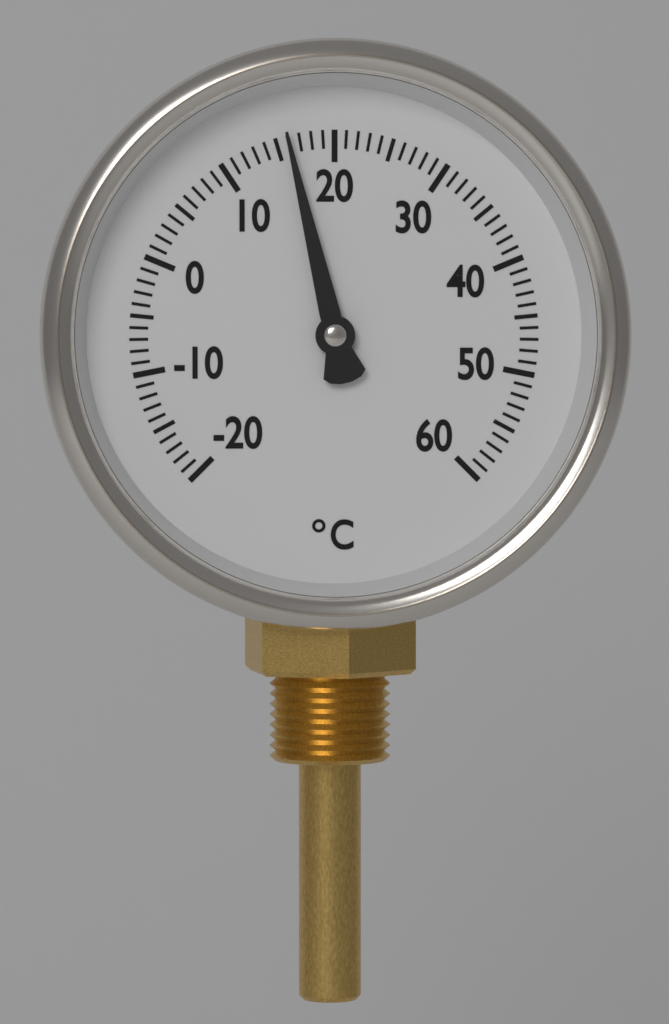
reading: 16 °C
